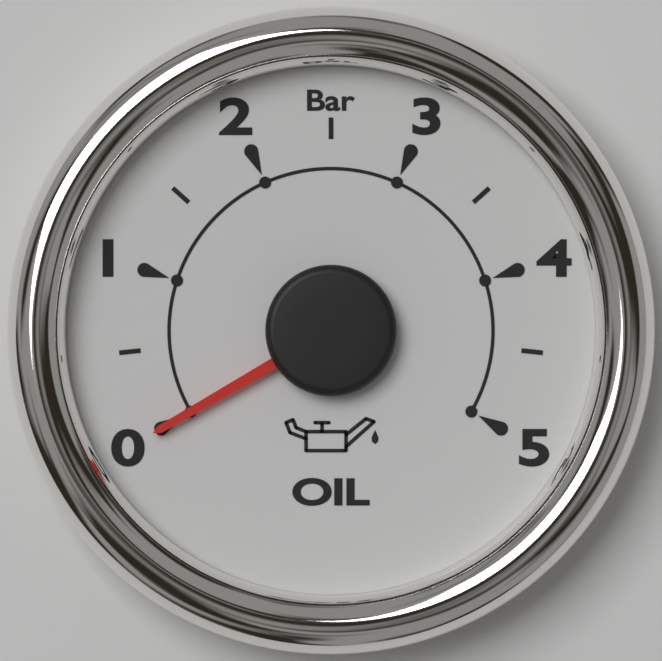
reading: 0.0 bar
